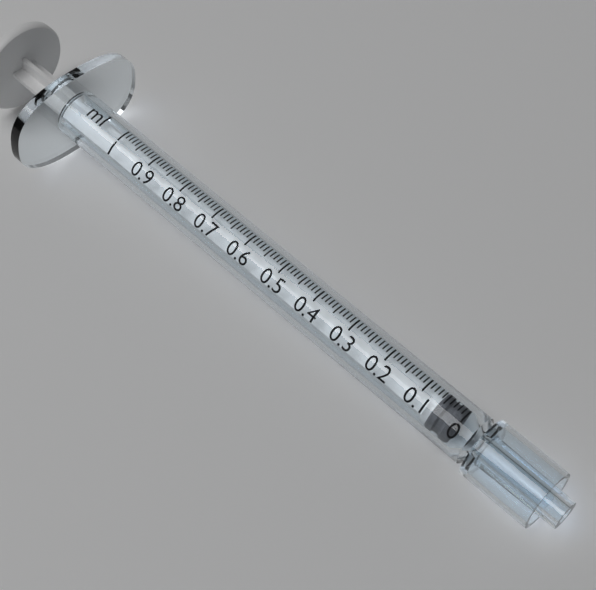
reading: 0.00 ml
